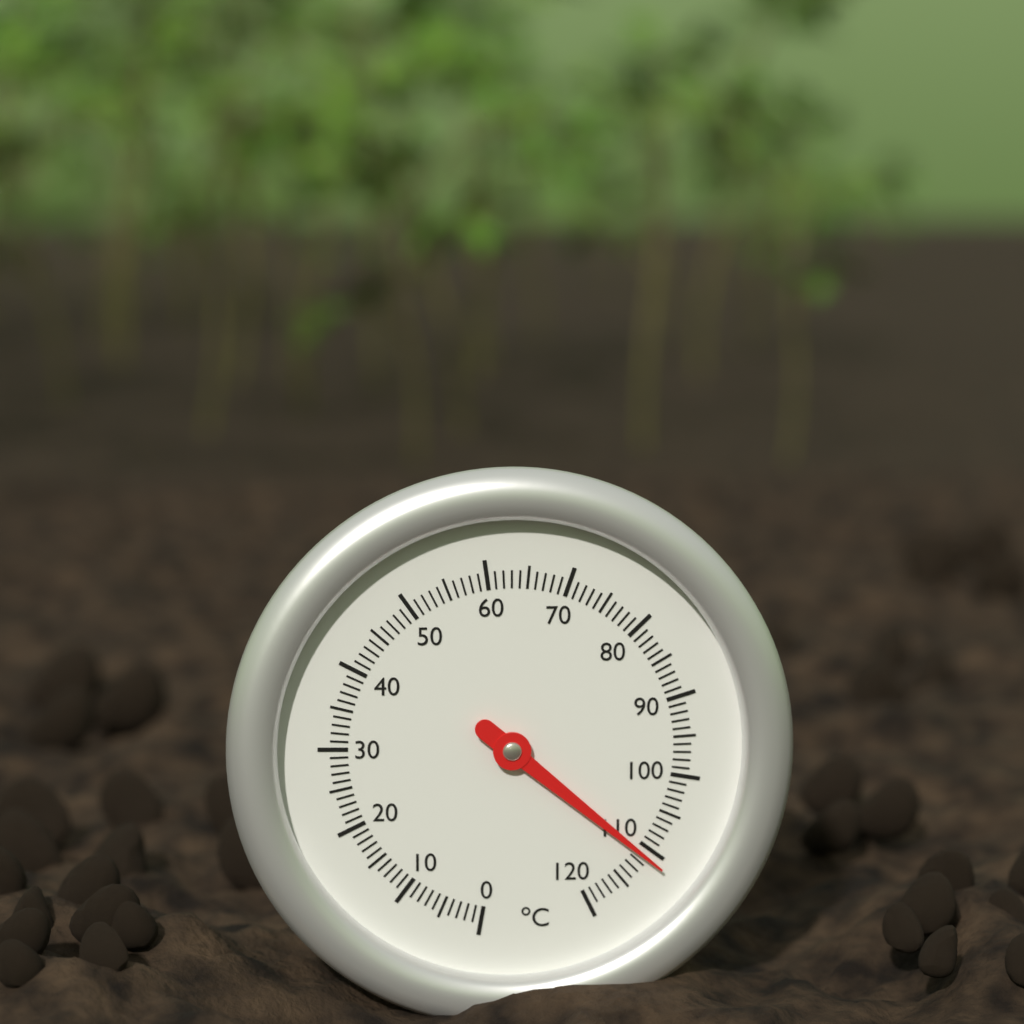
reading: 111 °C
